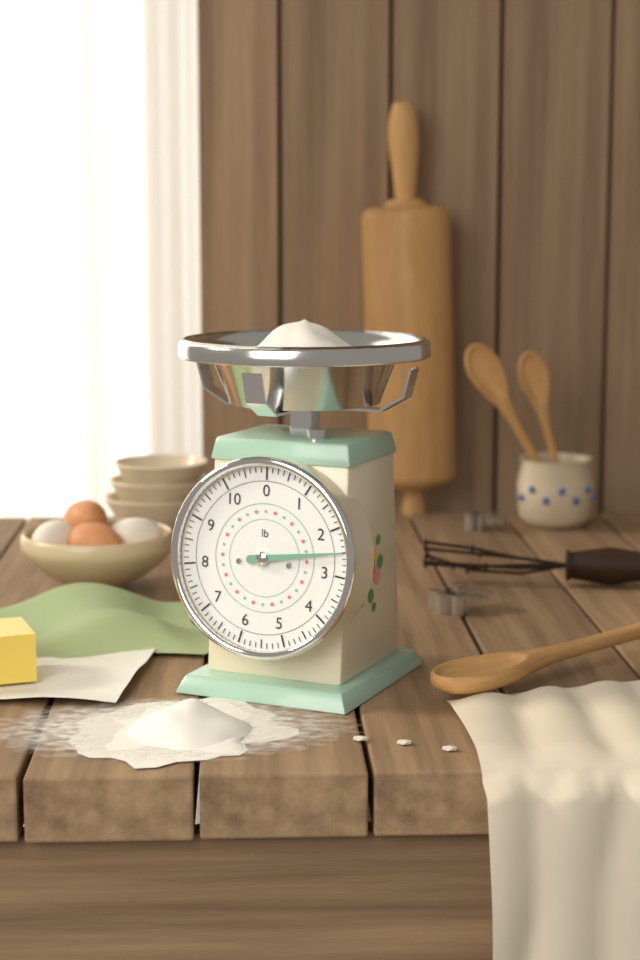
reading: 2.500 lb
